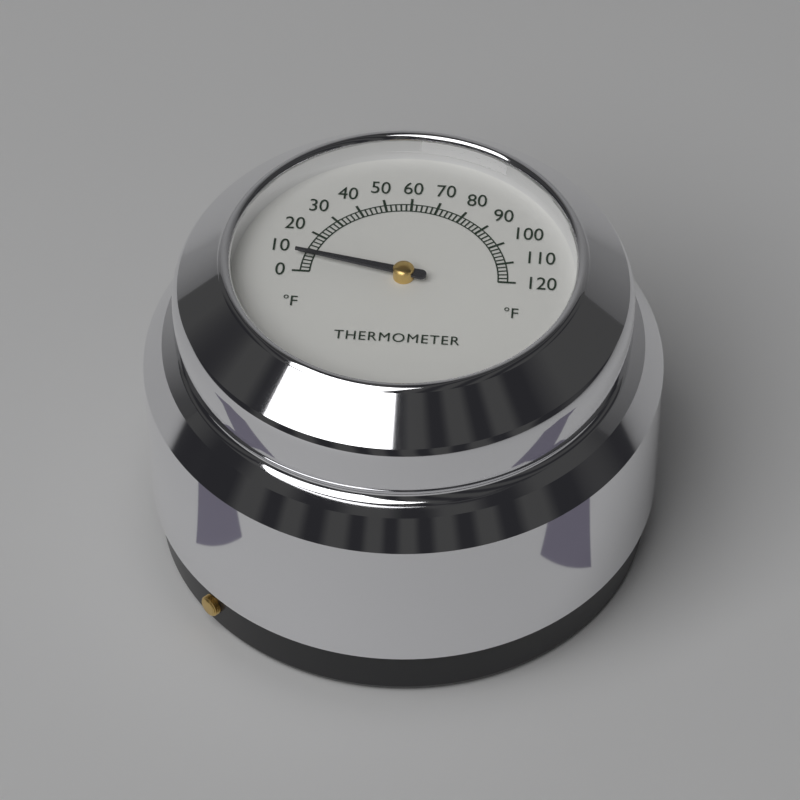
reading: 8 °F
